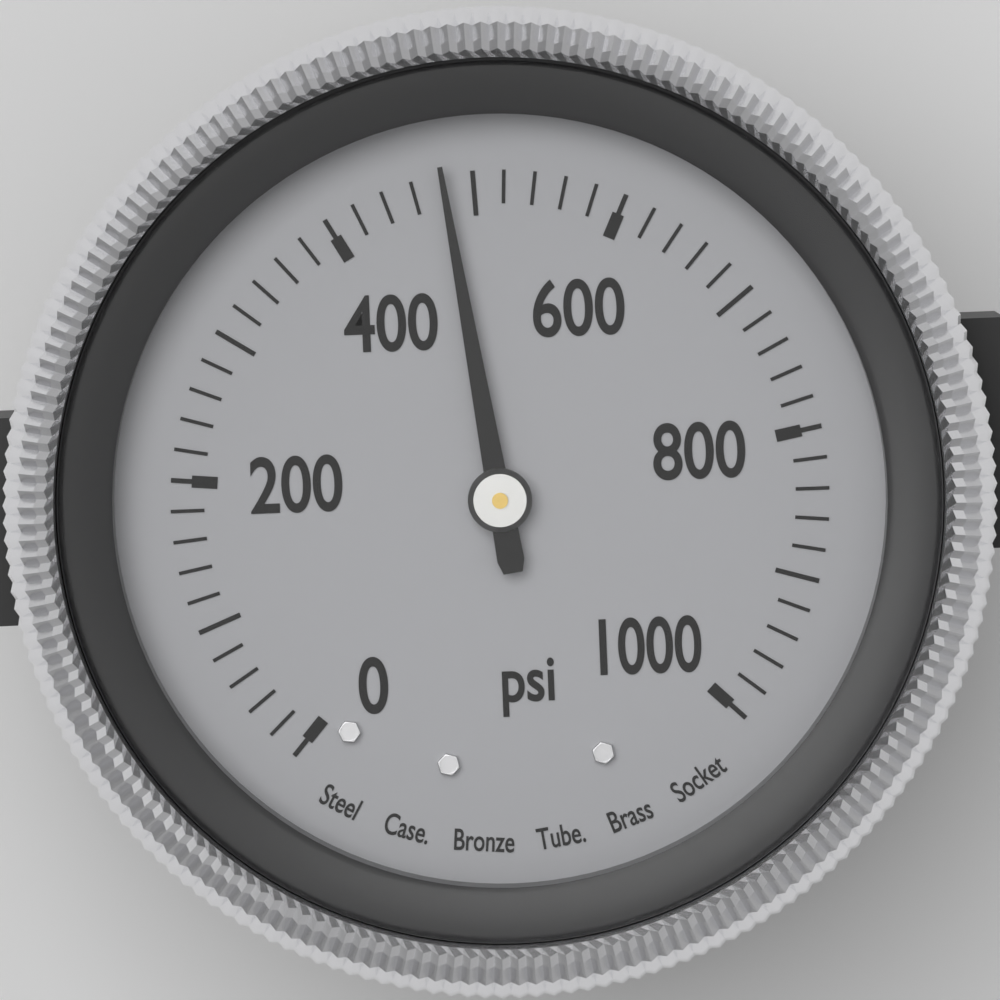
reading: 480 psi
